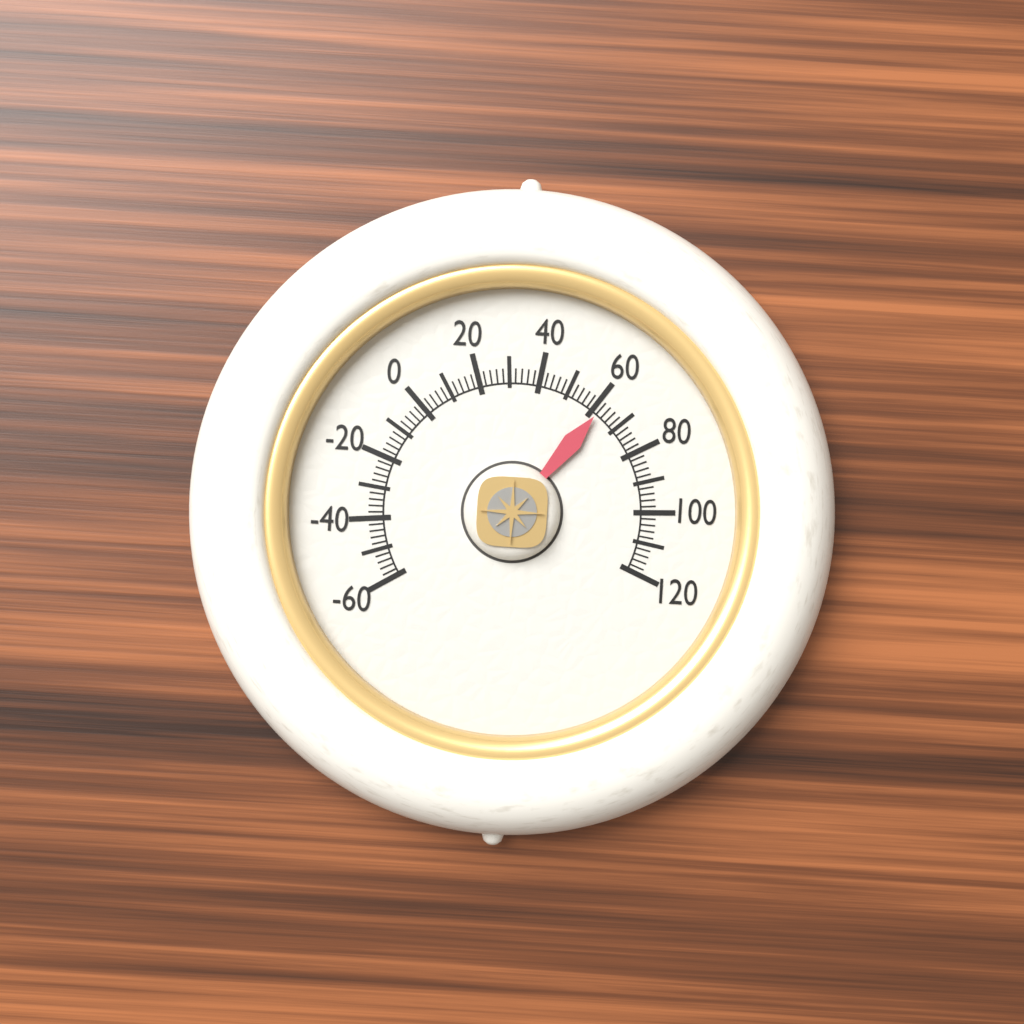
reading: 62 (no unit)
